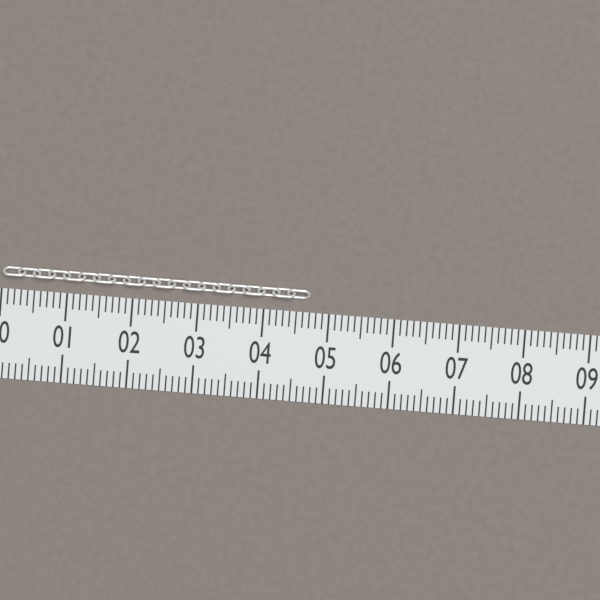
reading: 4.7 (no unit)
